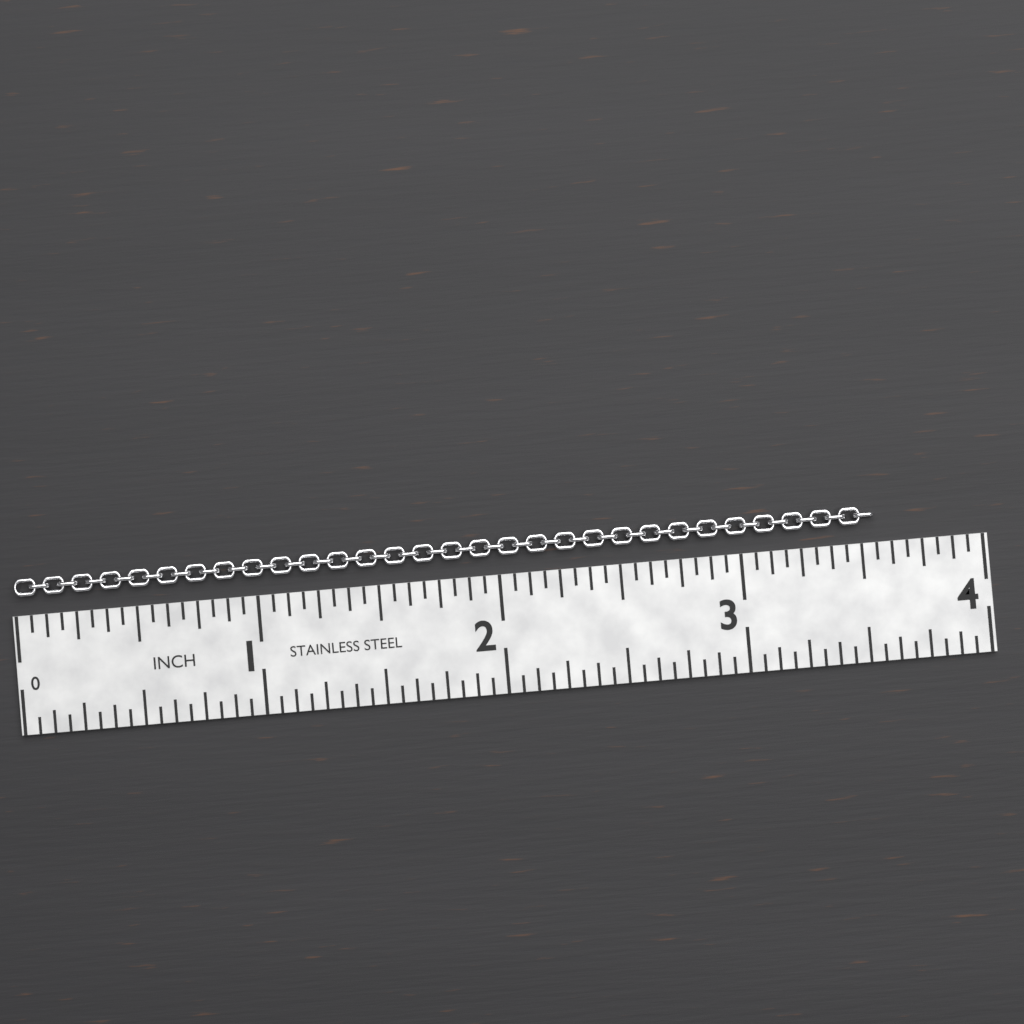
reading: 3.5625 in
